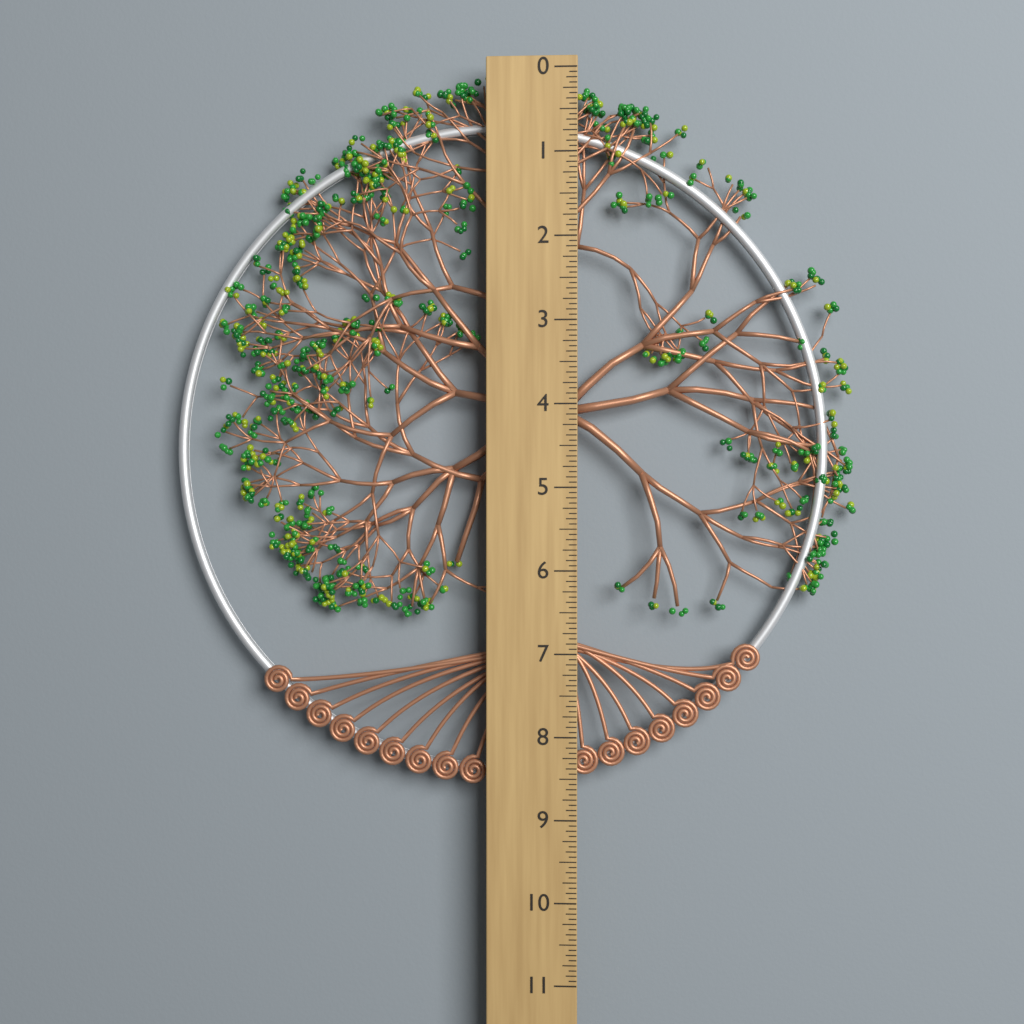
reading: 8.6250 (no unit)
